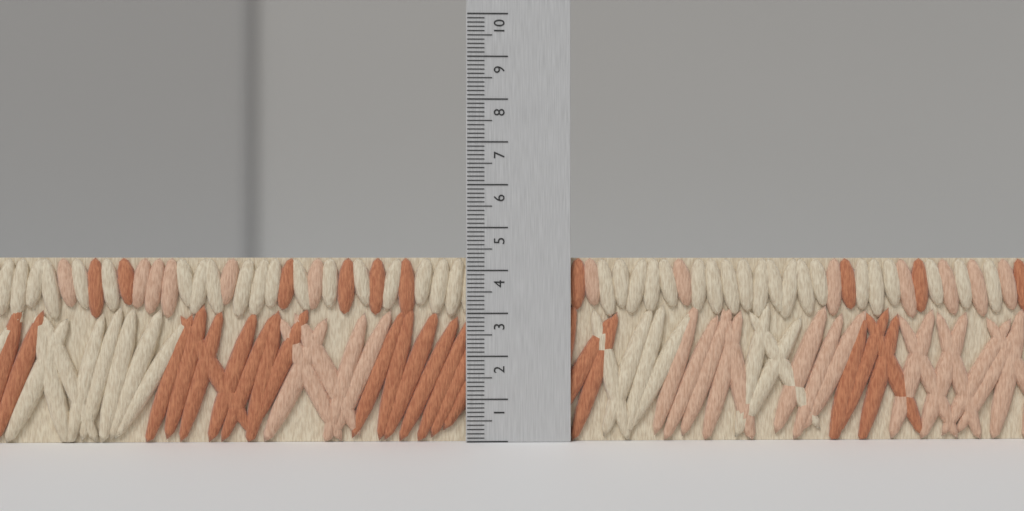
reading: 4.3 (no unit)
